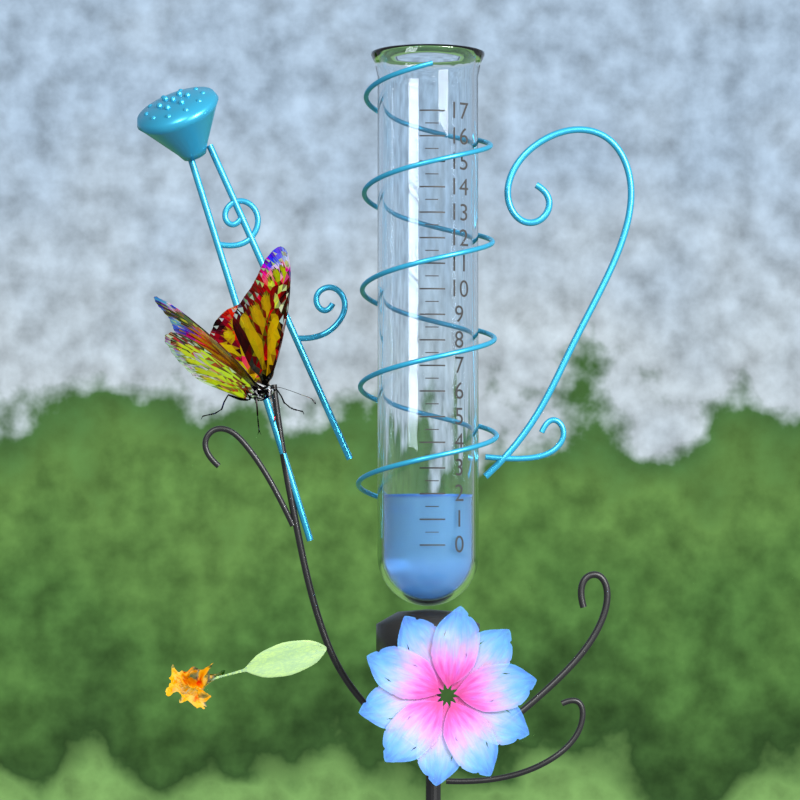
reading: 2.0 (no unit)
